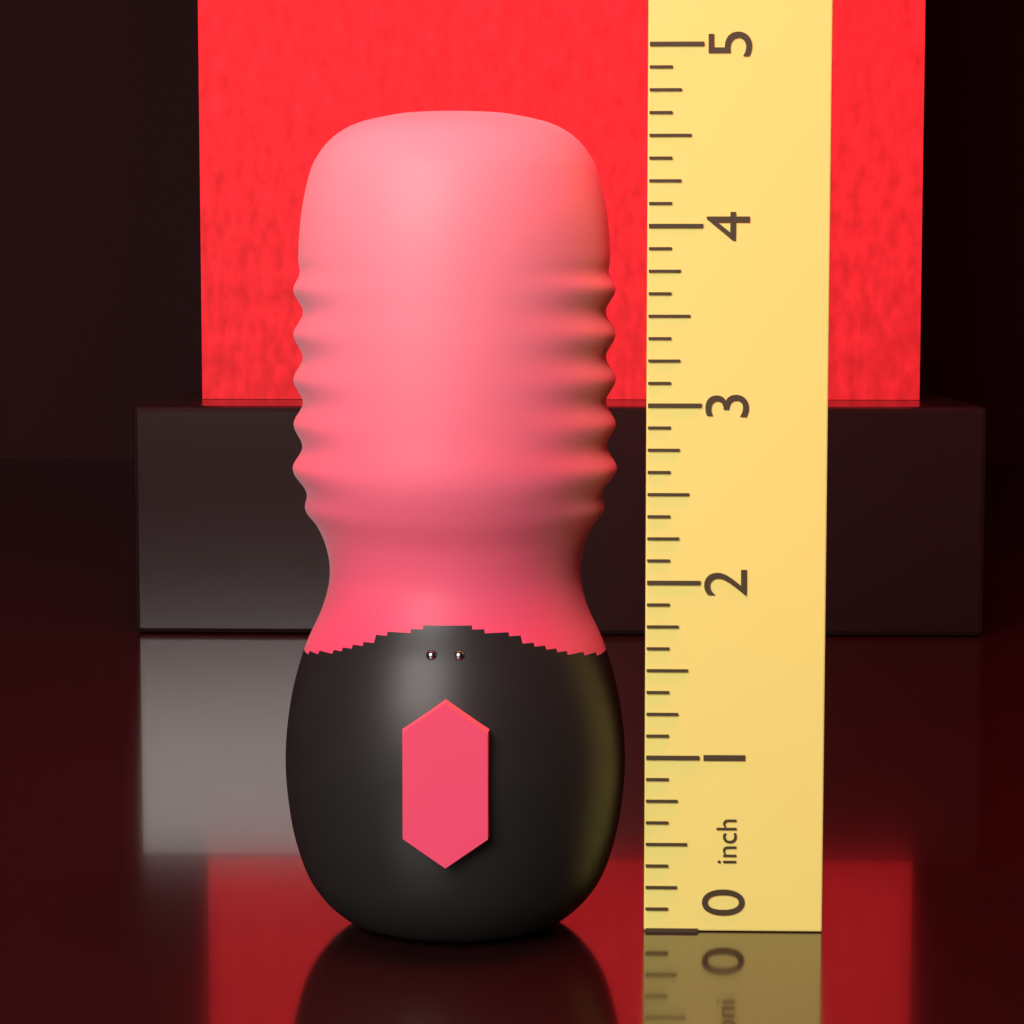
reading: 4.625 inch
